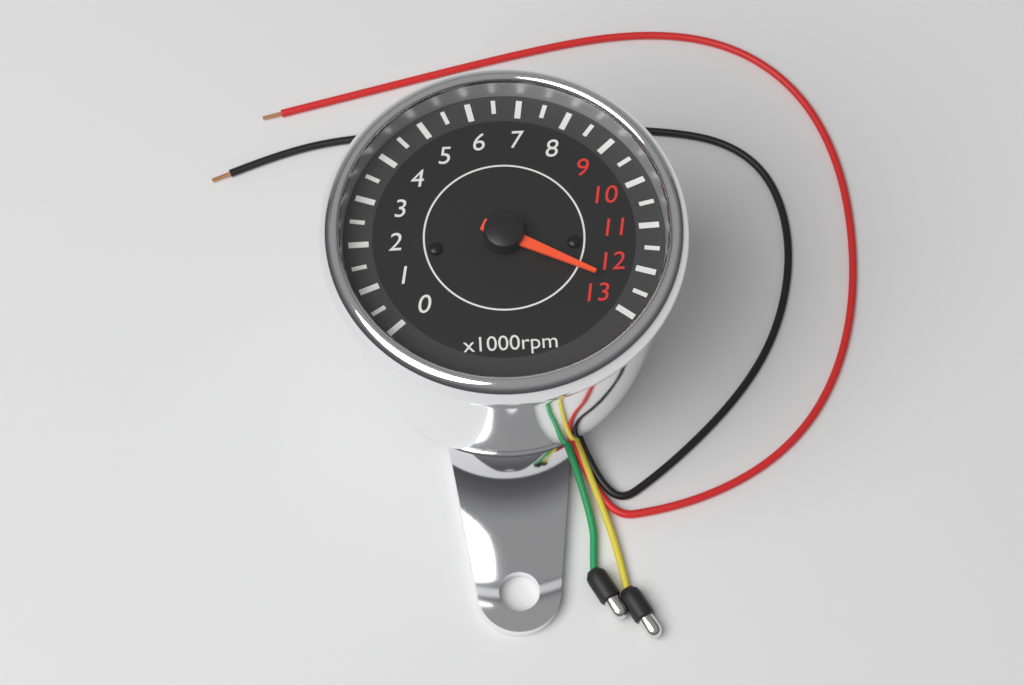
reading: 12500 rpm
